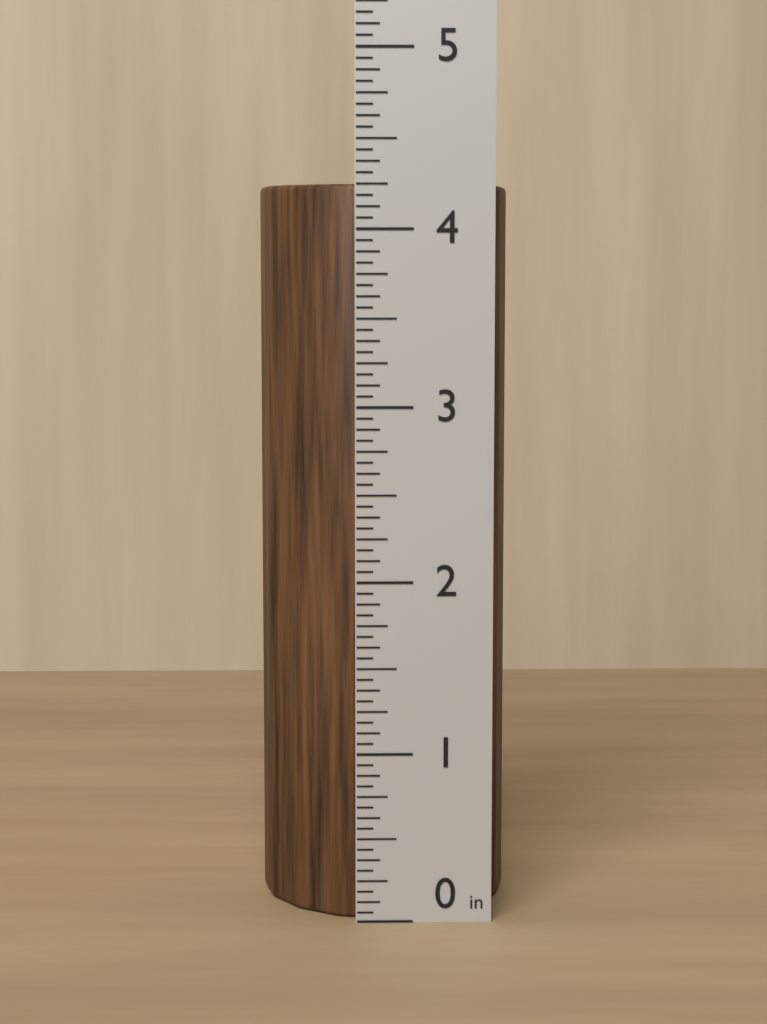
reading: 4.2500 in
